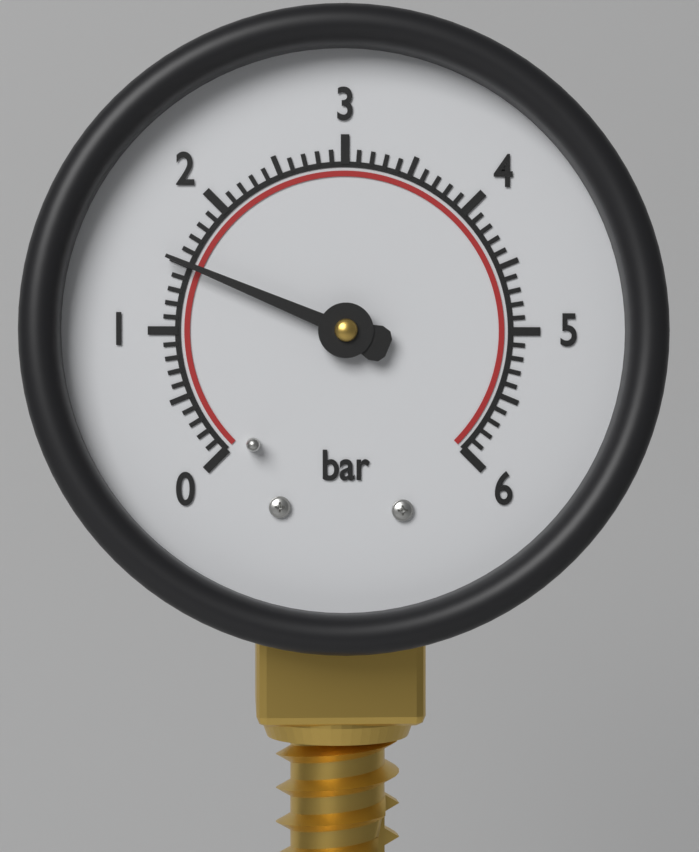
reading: 1.5 bar
